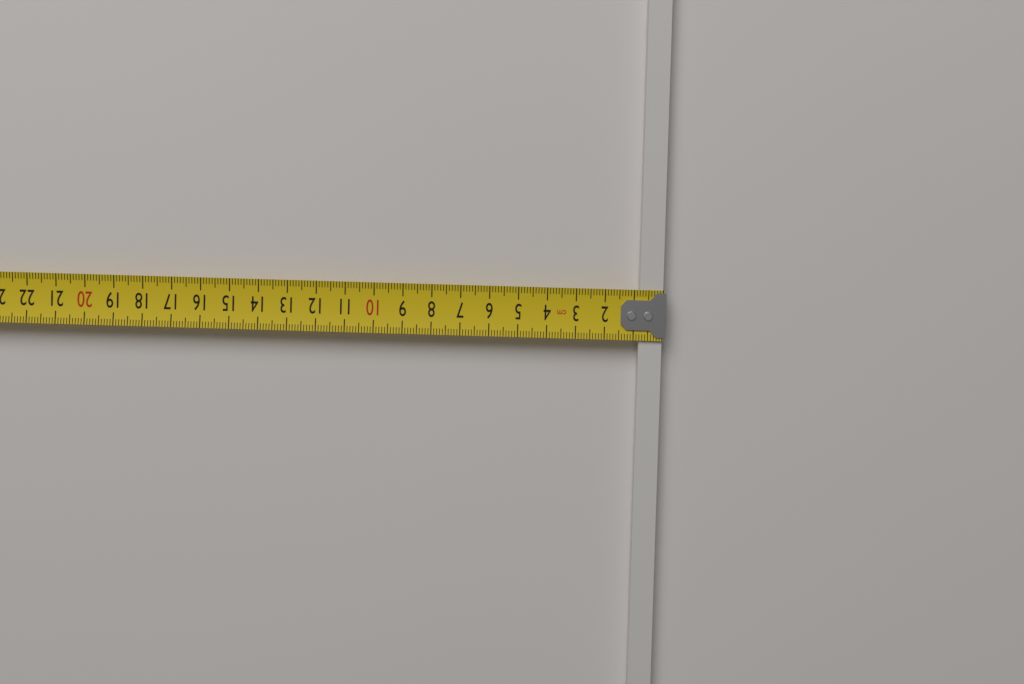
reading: 0.8 cm
